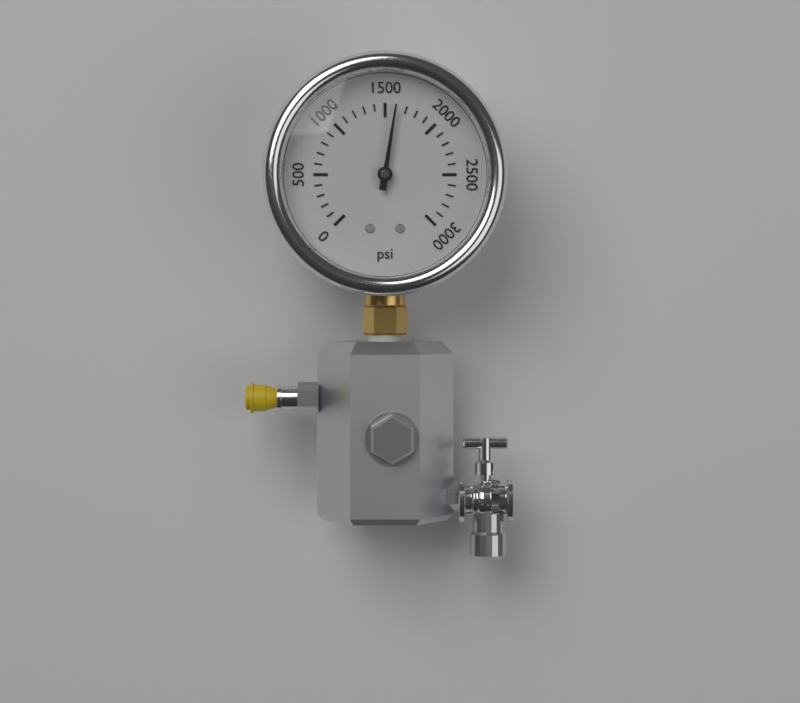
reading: 1600 psi
